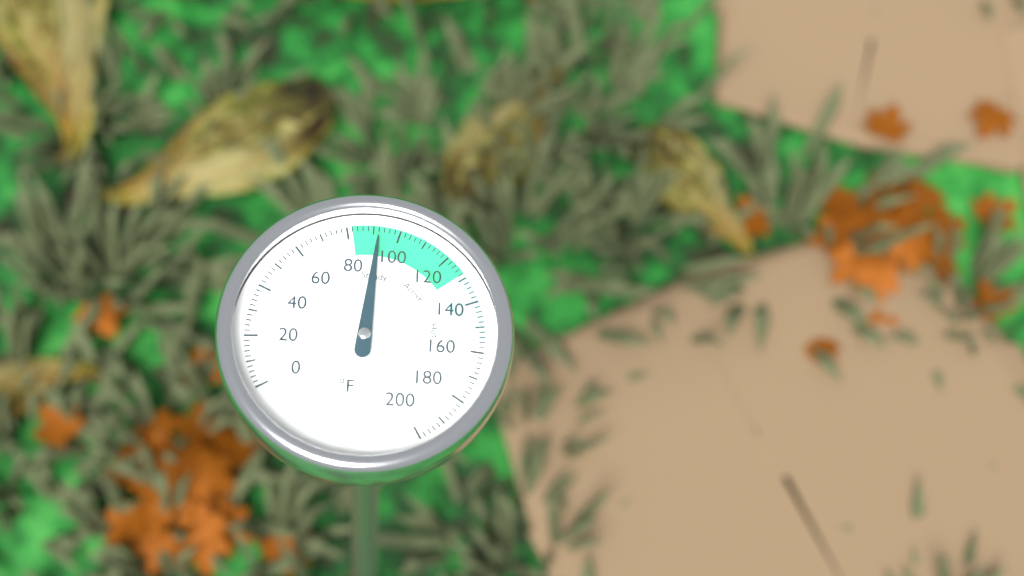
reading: 92 °F
